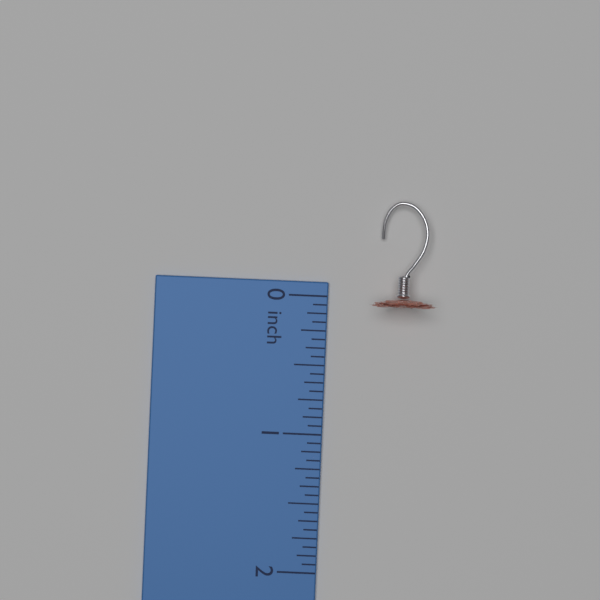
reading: 0.0625 inch
